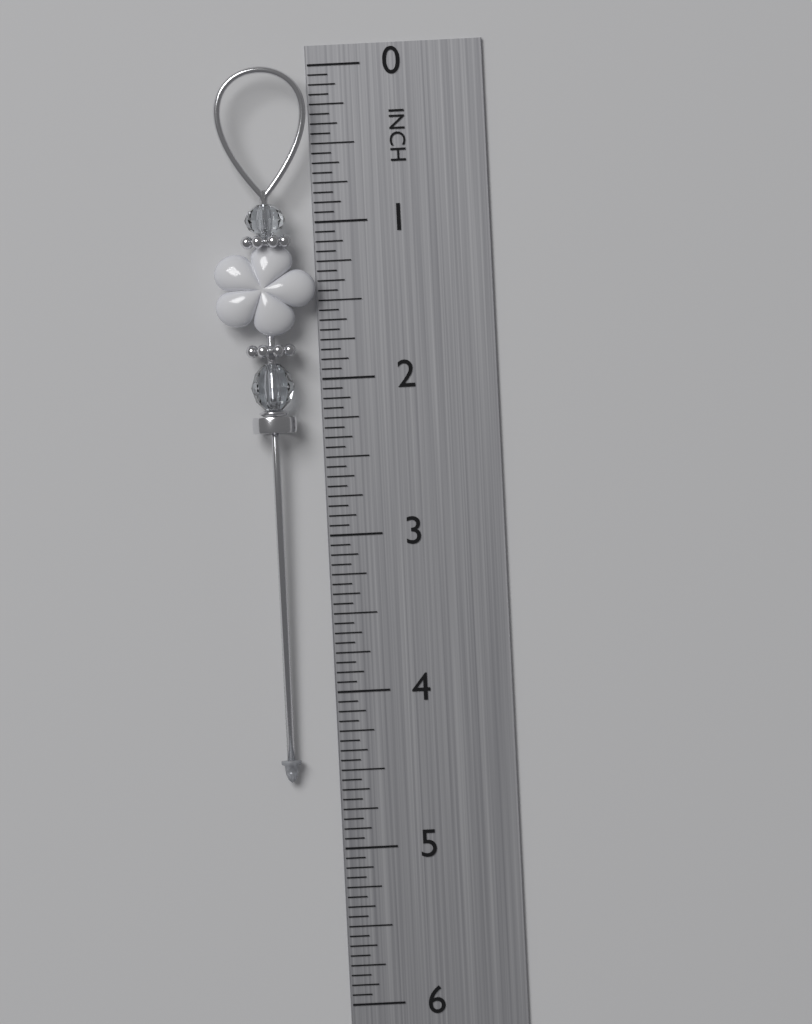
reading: 4.5625 in
